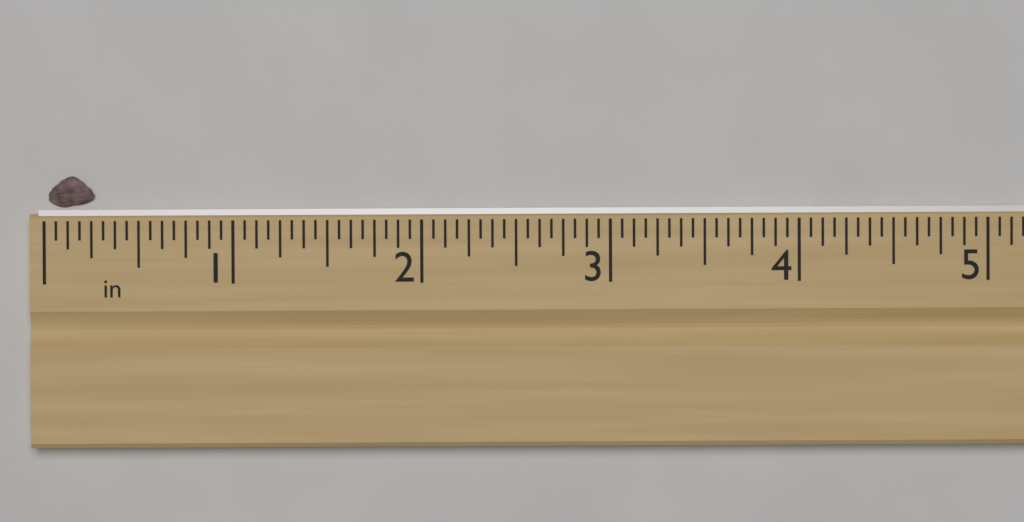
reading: 0.2500 in
